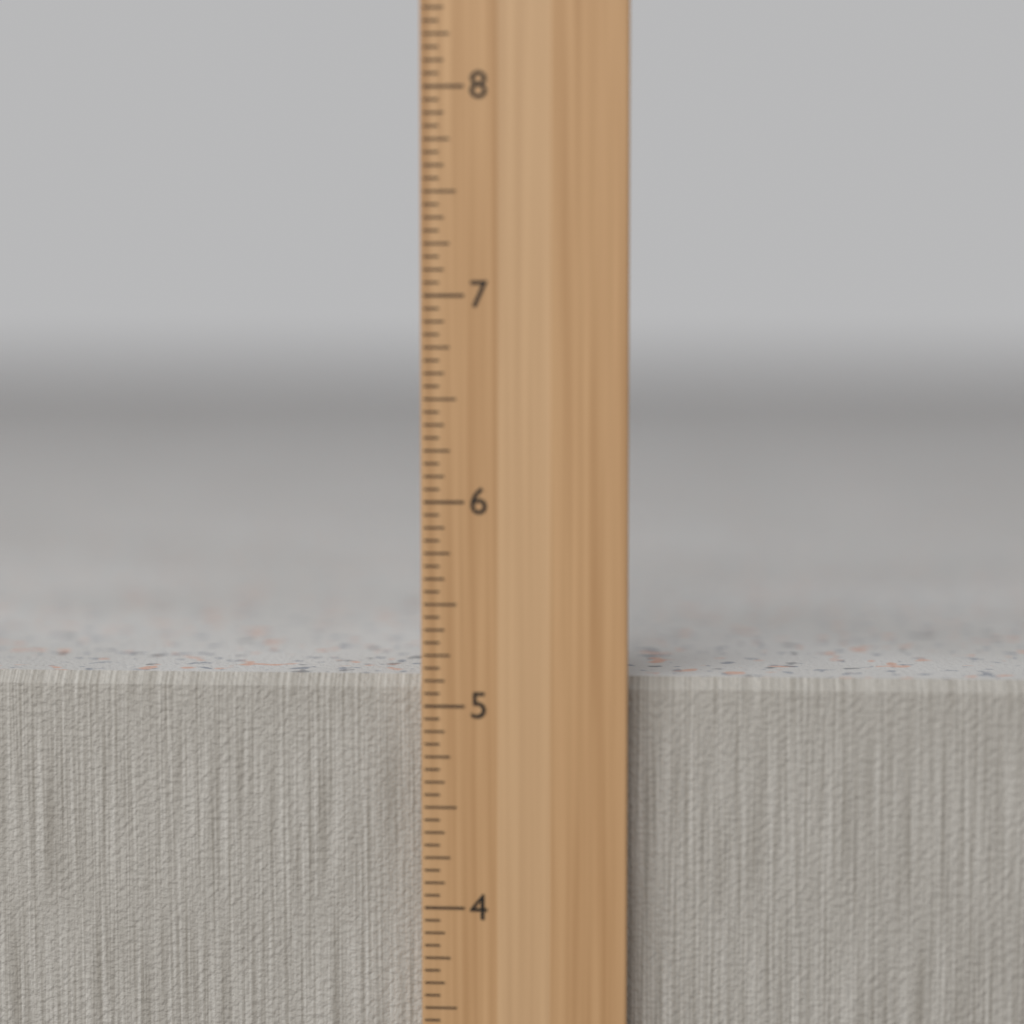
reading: 5.1250 in
